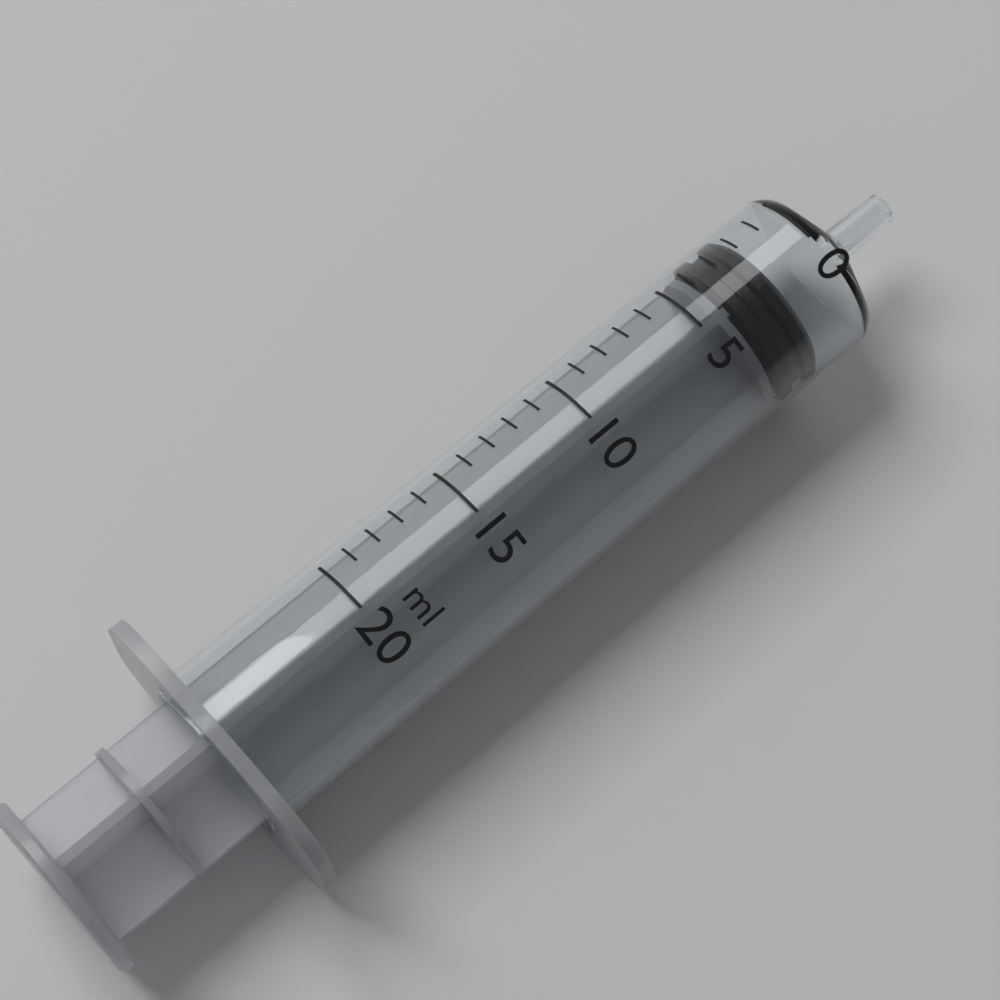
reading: 2 ml
